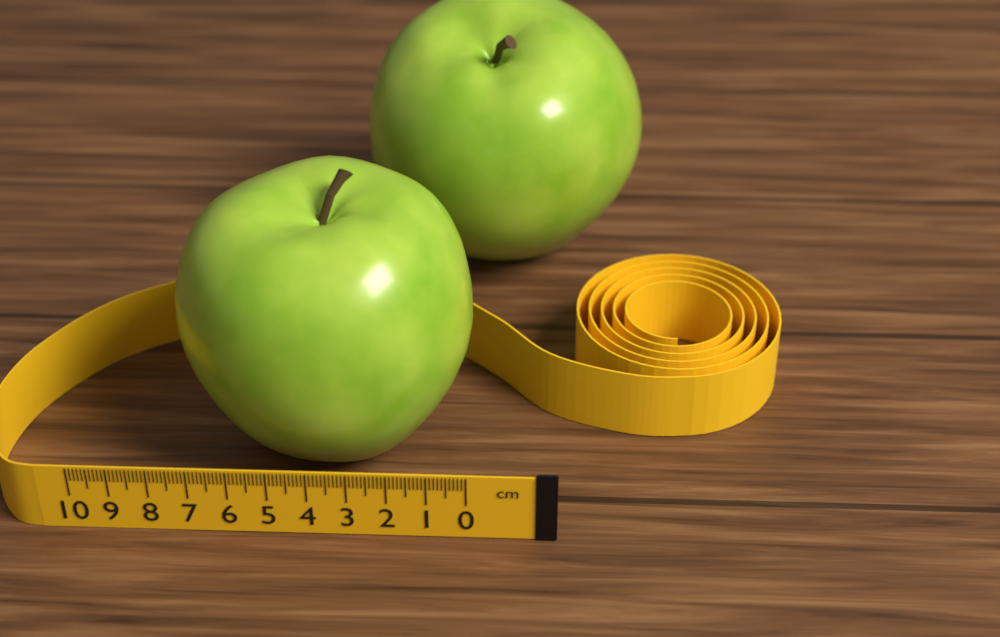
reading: 7.7 cm
